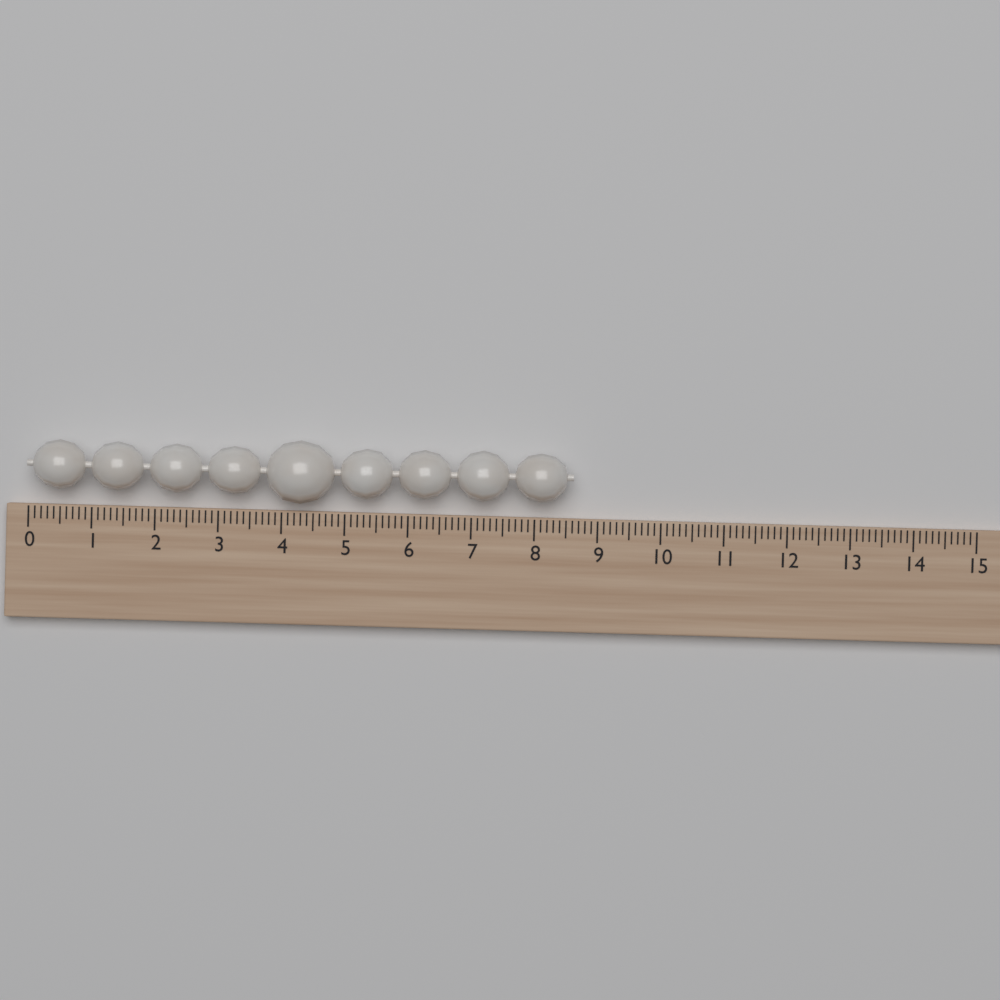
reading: 8.6 (no unit)
